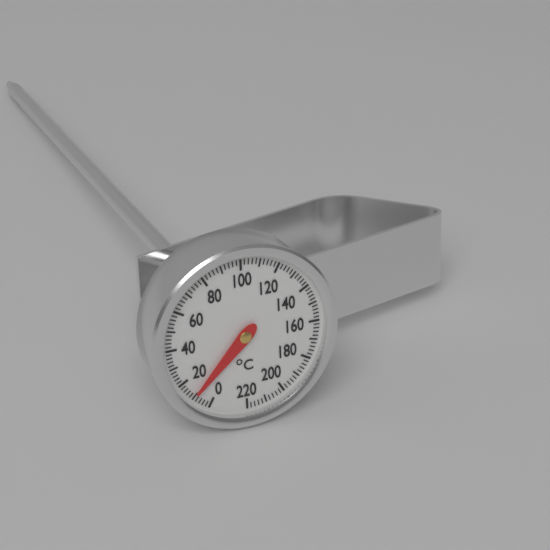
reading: 10 °C
